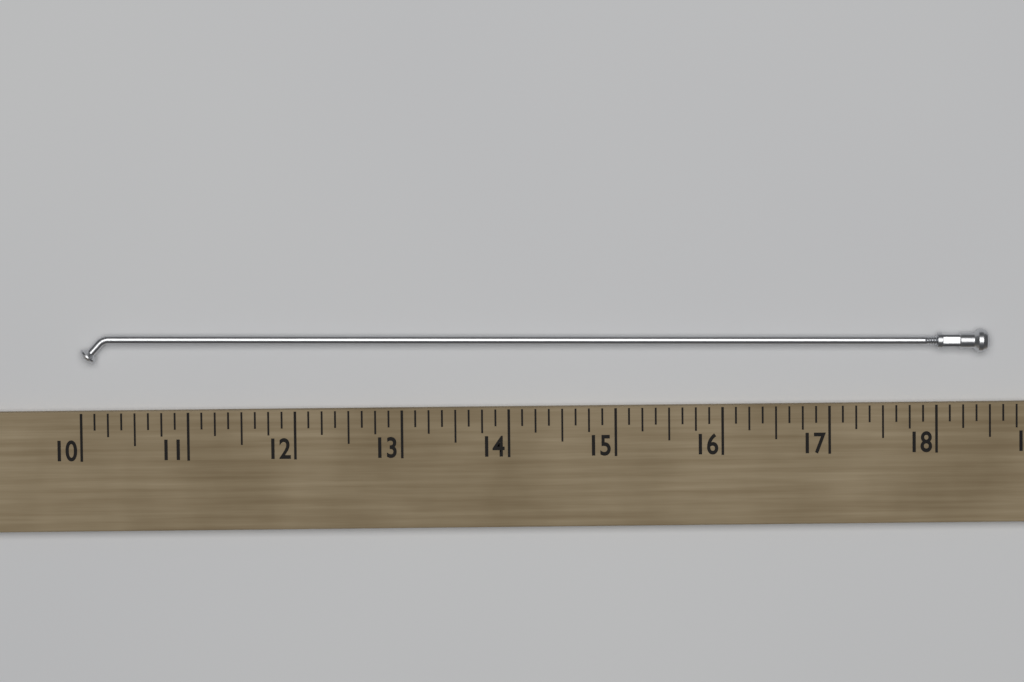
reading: 18.500 (no unit)
